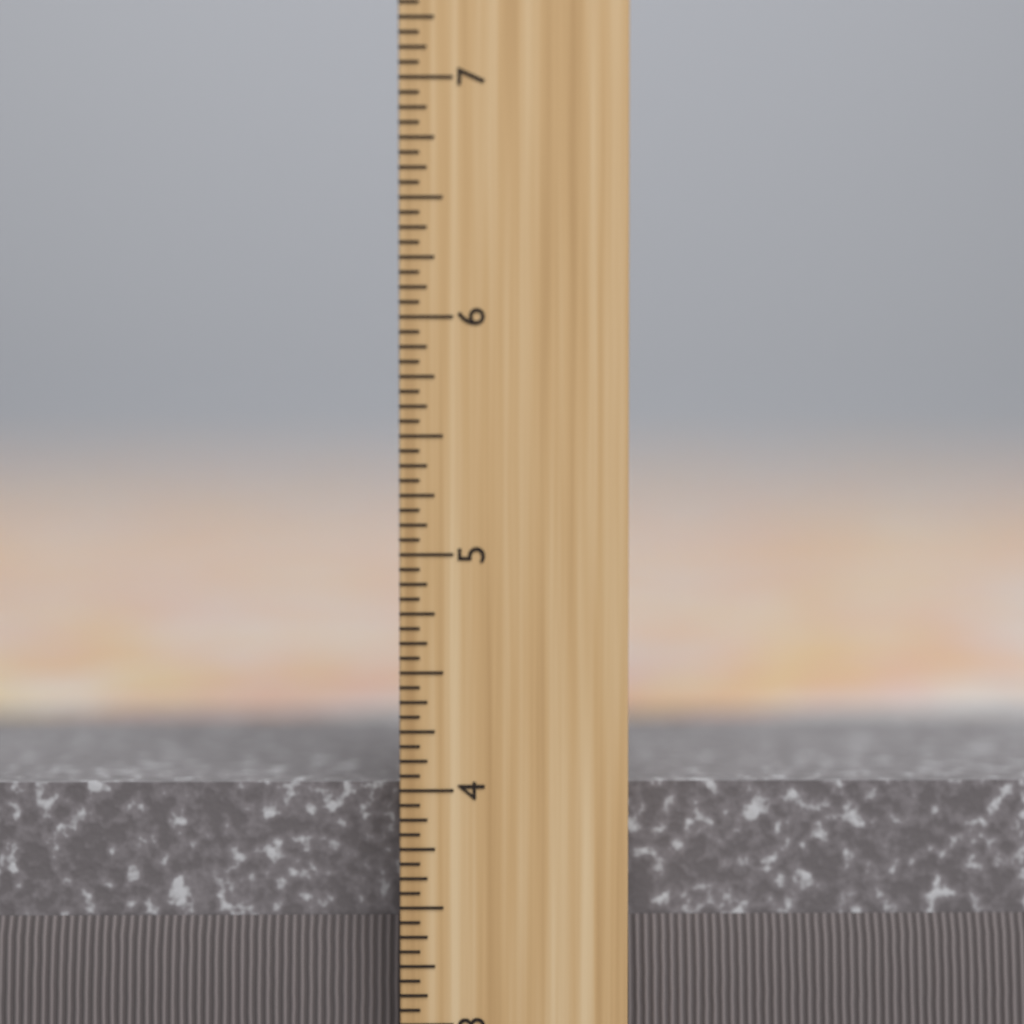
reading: 4.0000 inch
